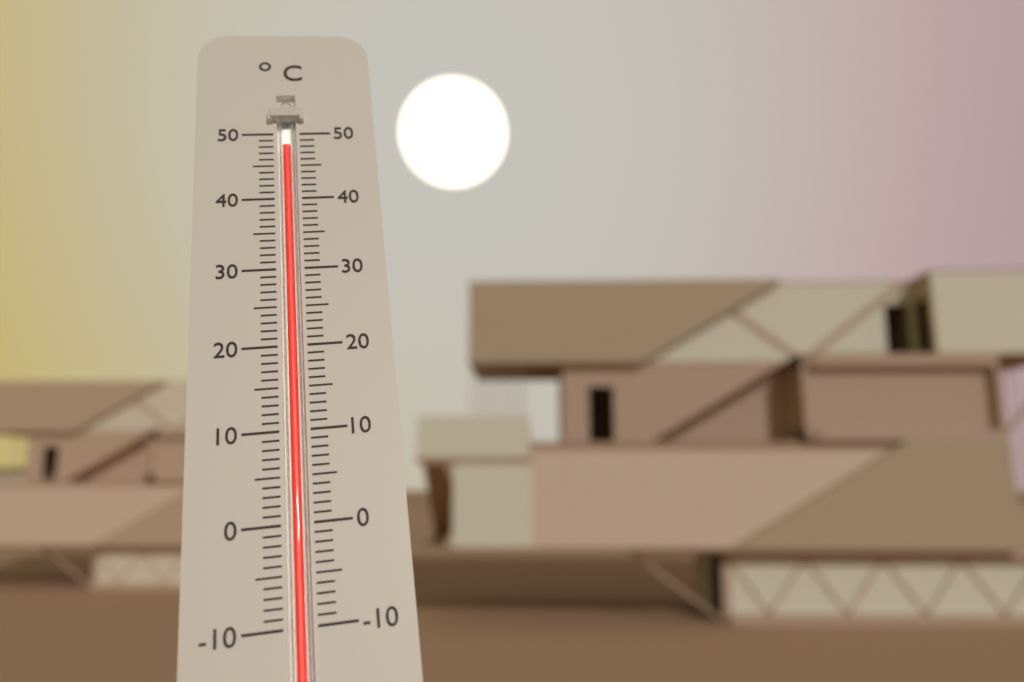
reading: 48 °C
